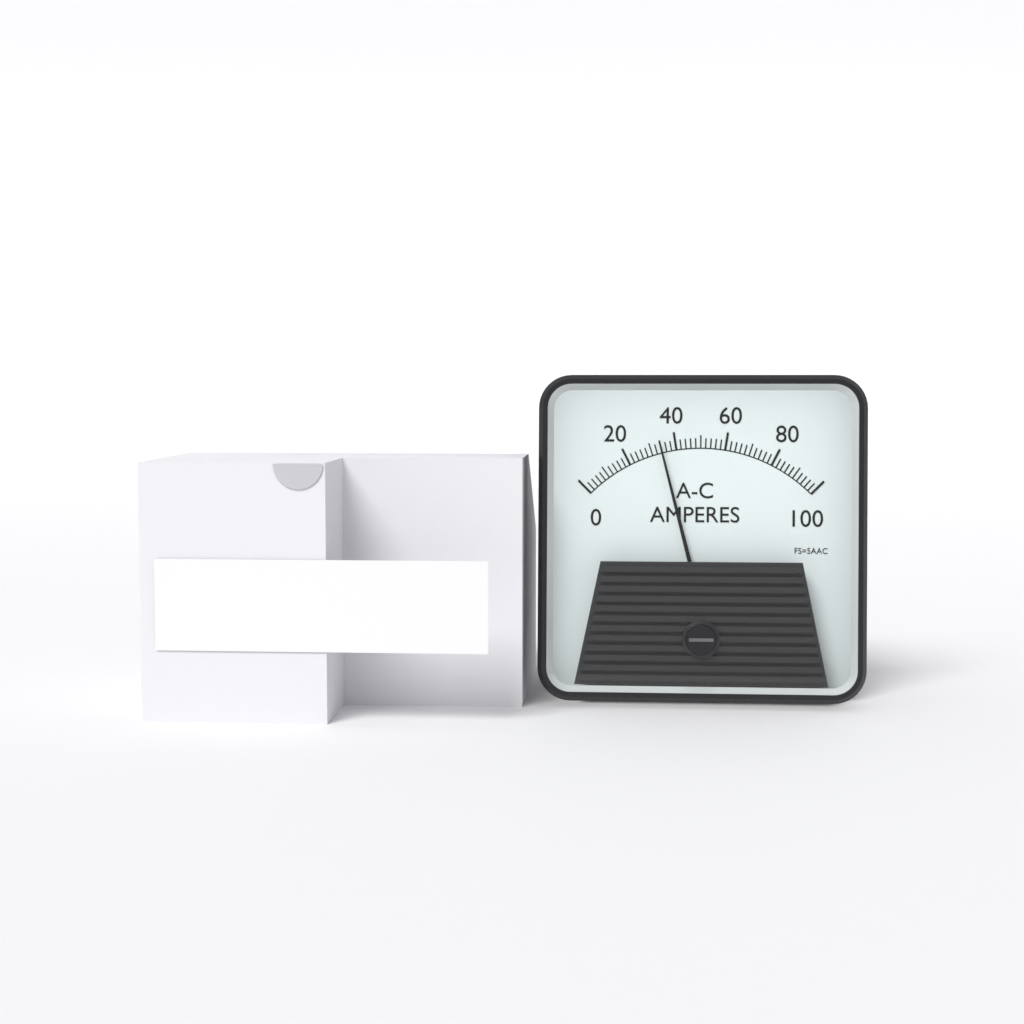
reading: 34 A
